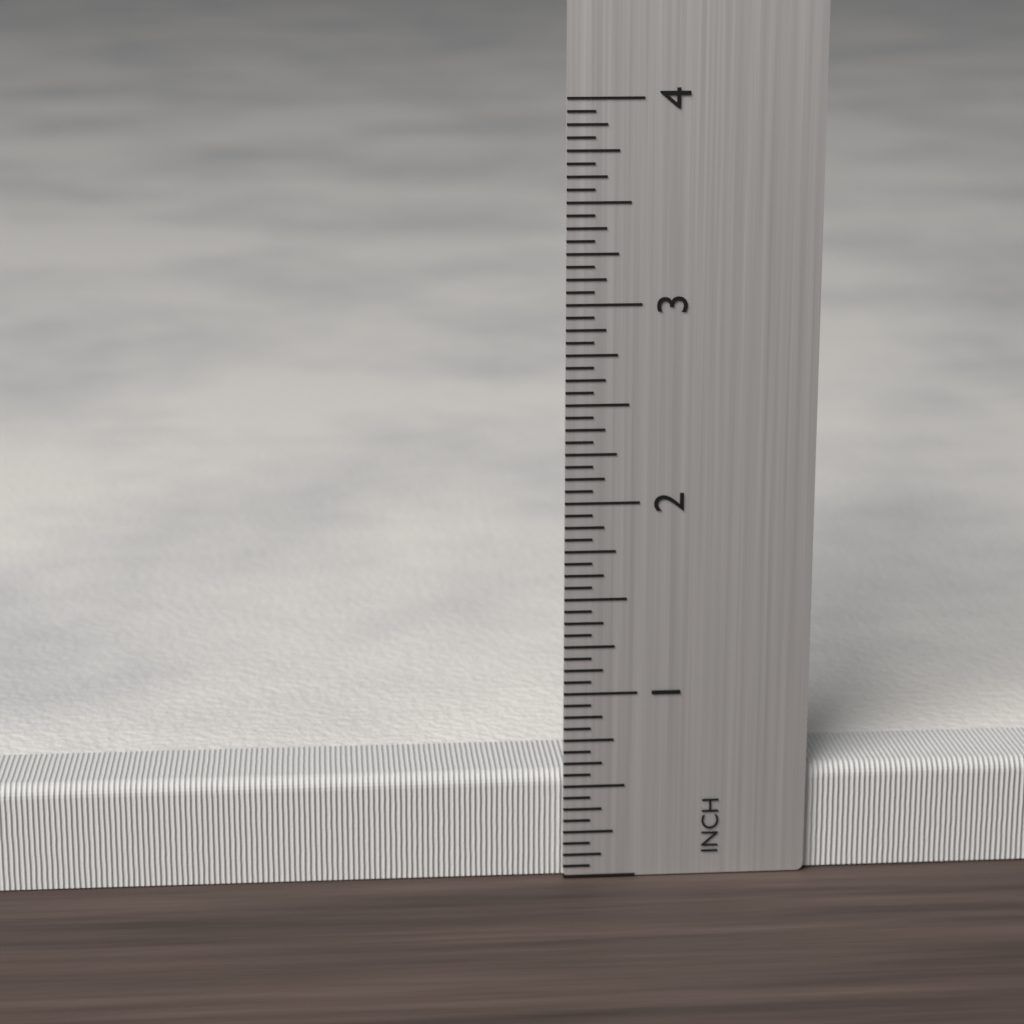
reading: 0.5625 inch
